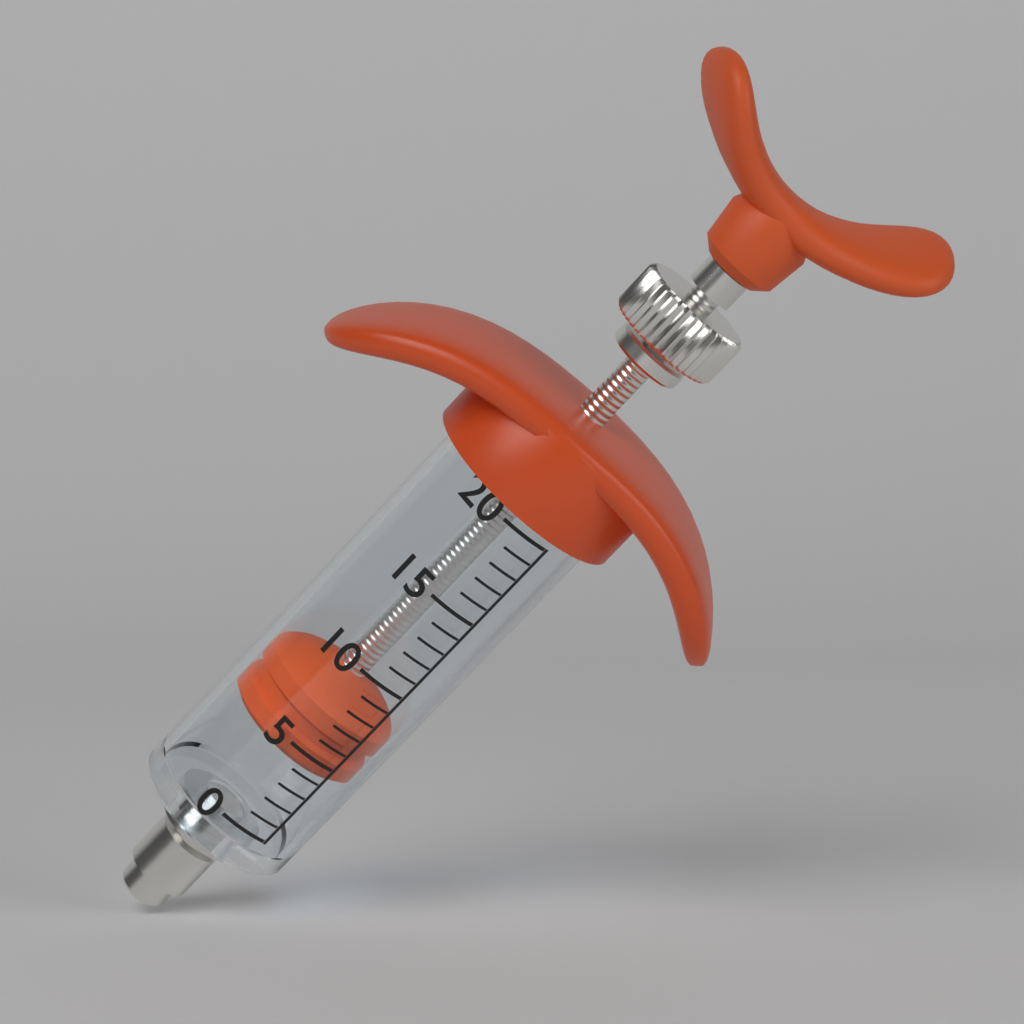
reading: 4 (no unit)
